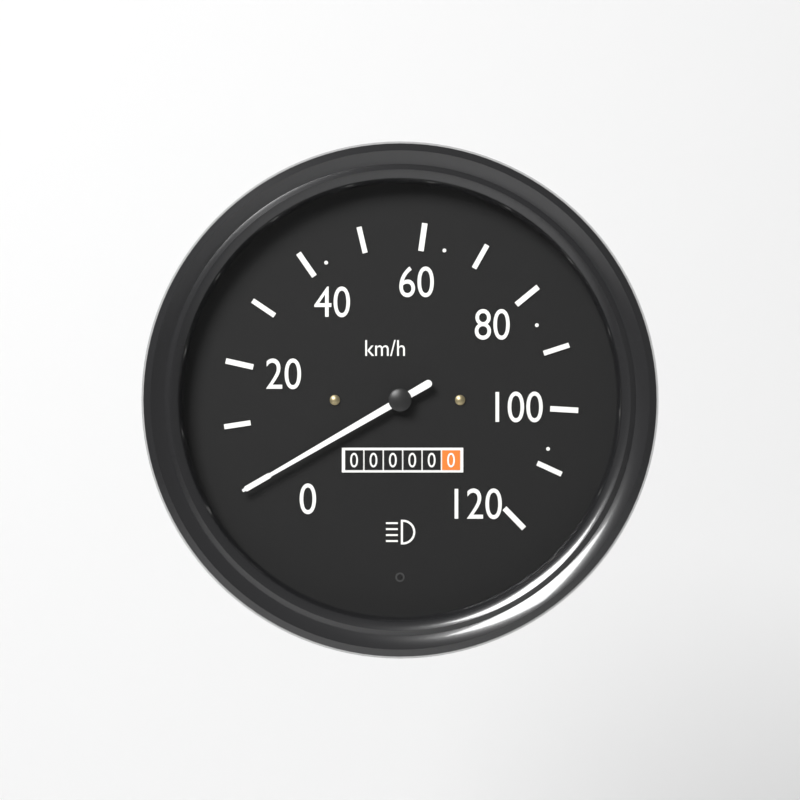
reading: 0 km/h
